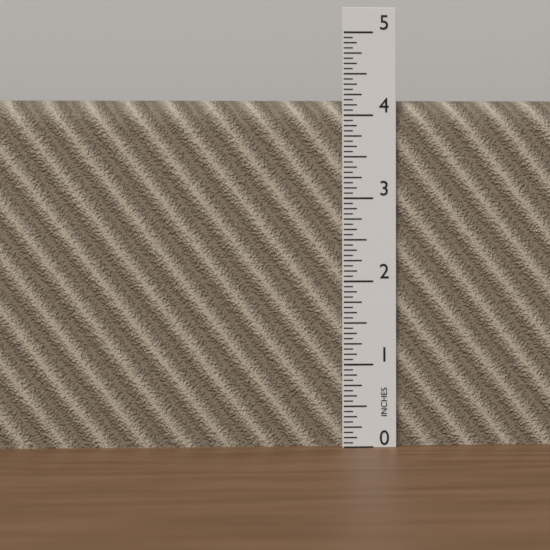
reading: 4.1875 in
